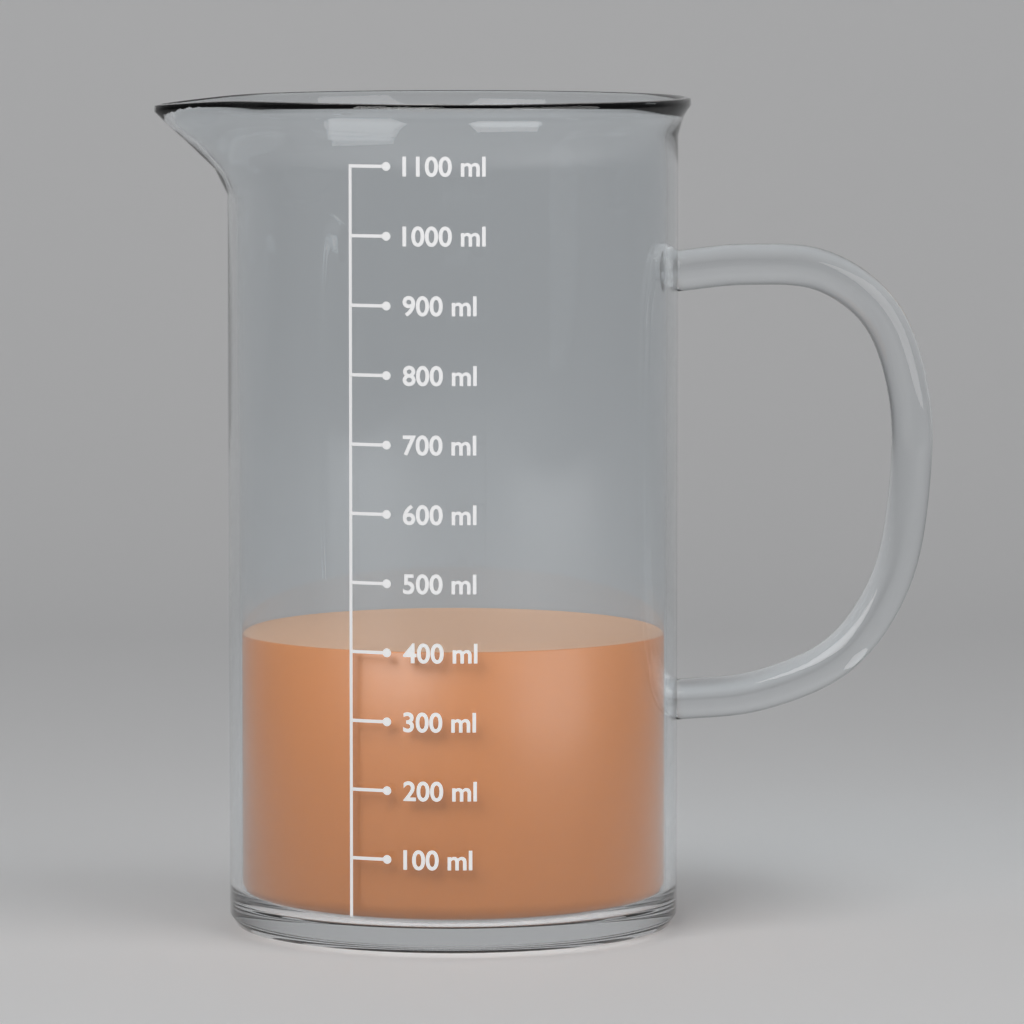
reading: 400 ml
